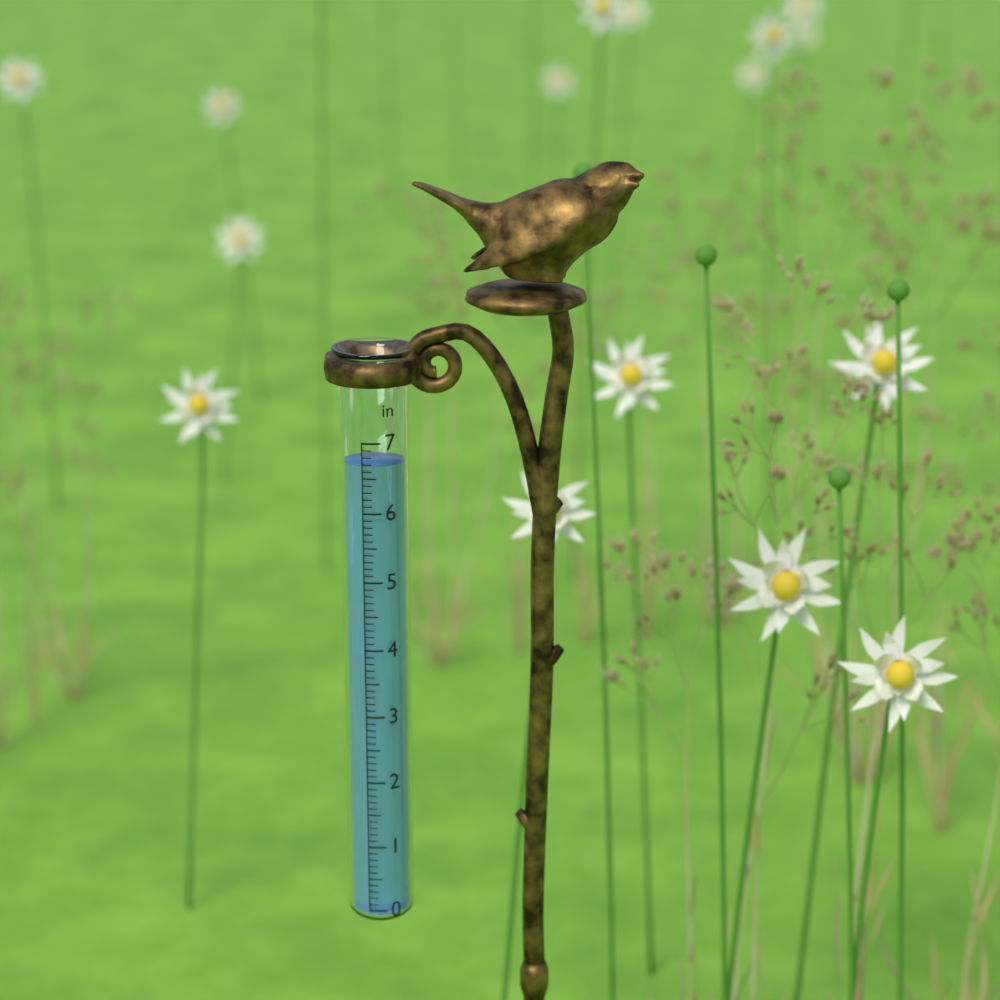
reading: 6.7 in
